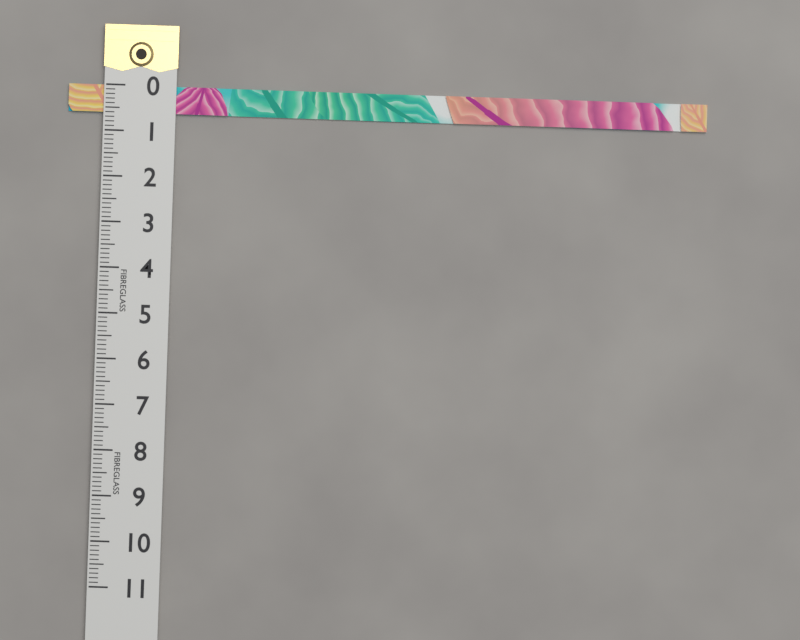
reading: 0.6 (no unit)
